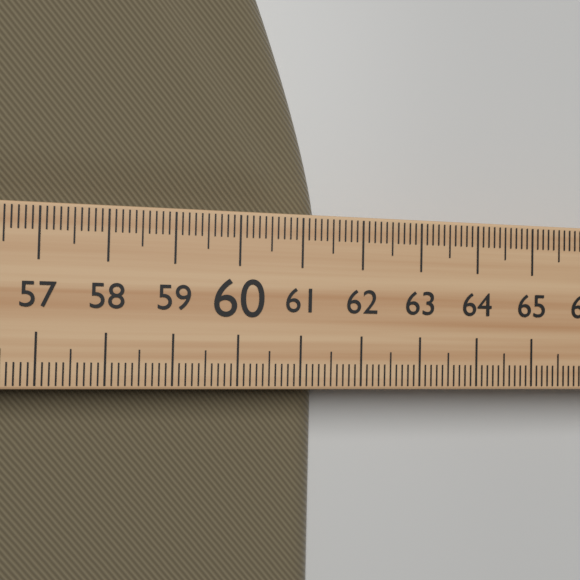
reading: 61.4 (no unit)
